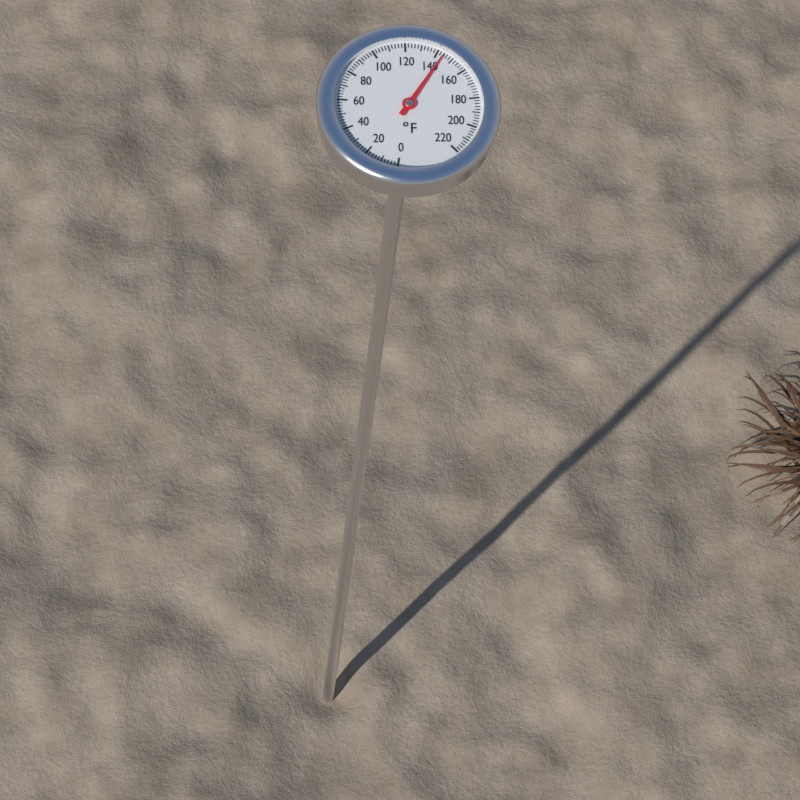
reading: 144 °F
